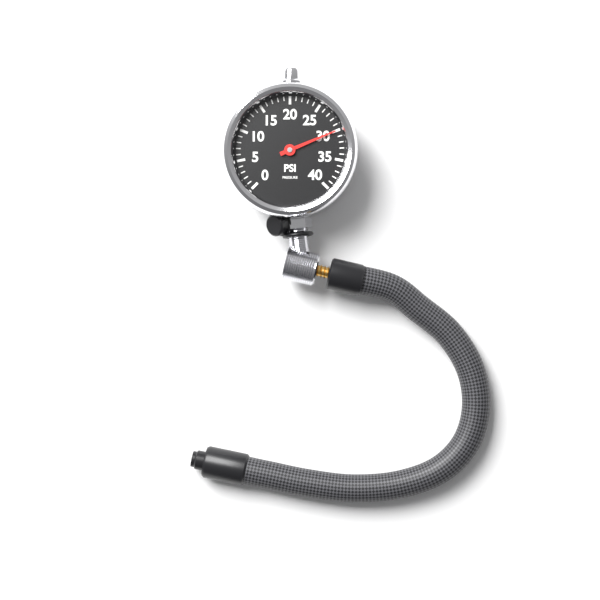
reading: 30 psi
